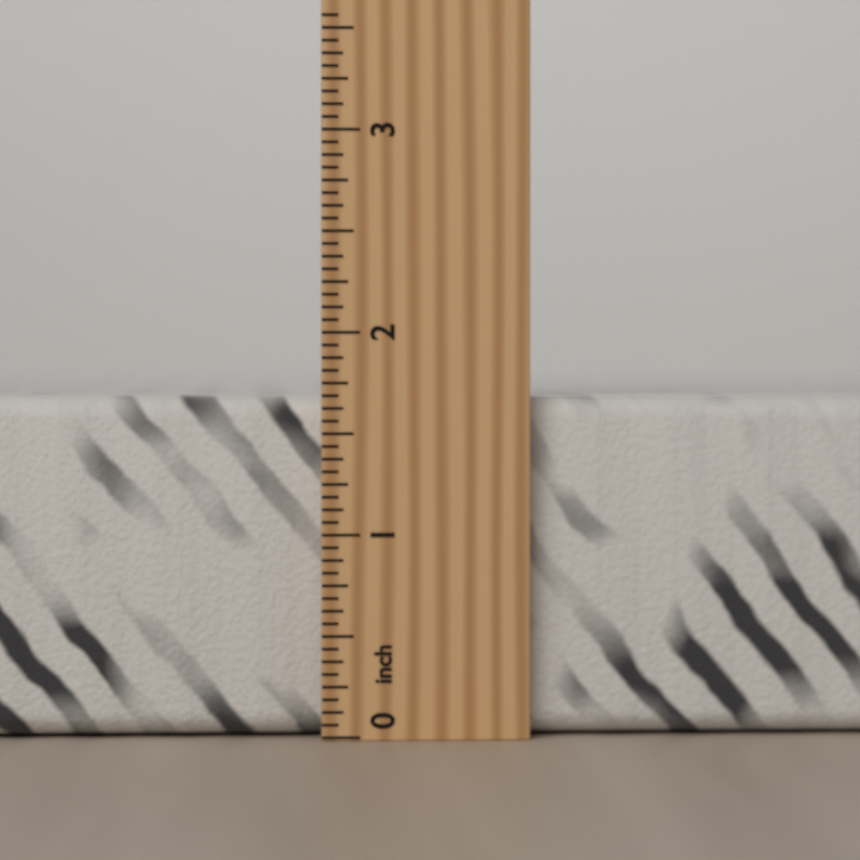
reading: 1.6875 inch
